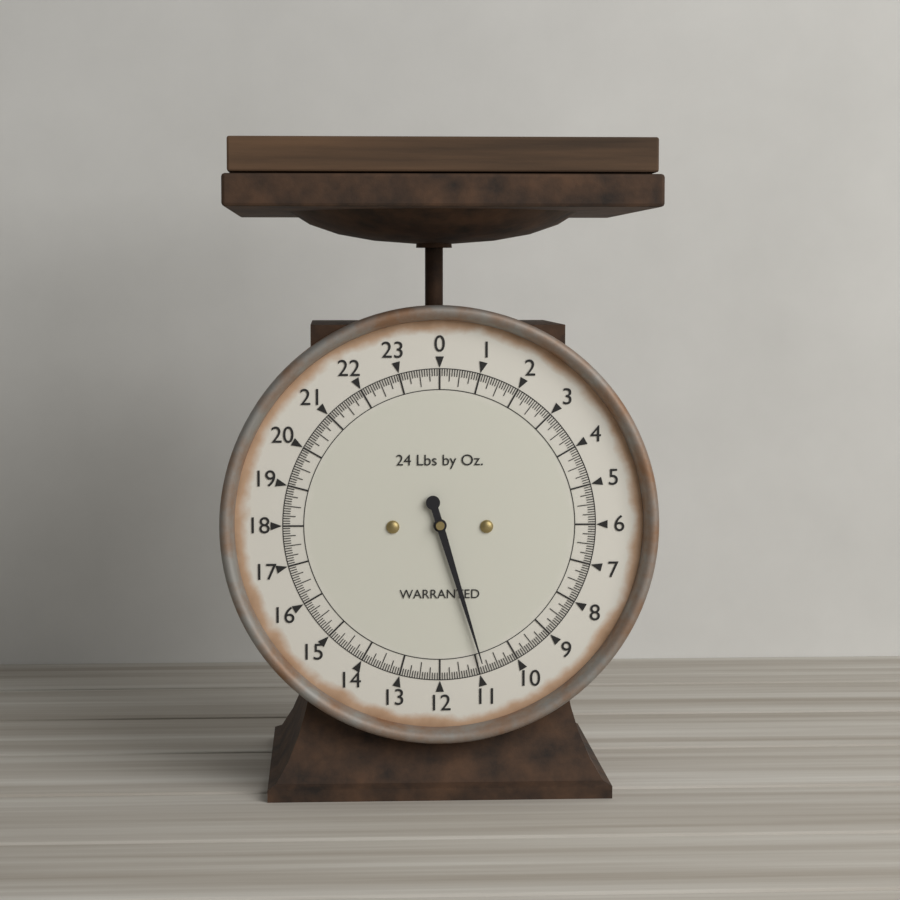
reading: 10.8750 lb
